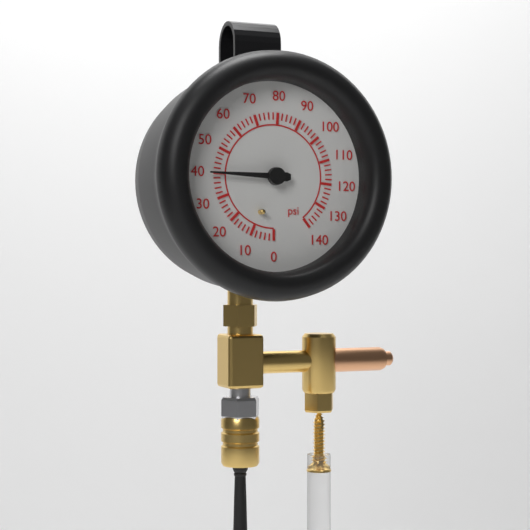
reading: 40 psi
